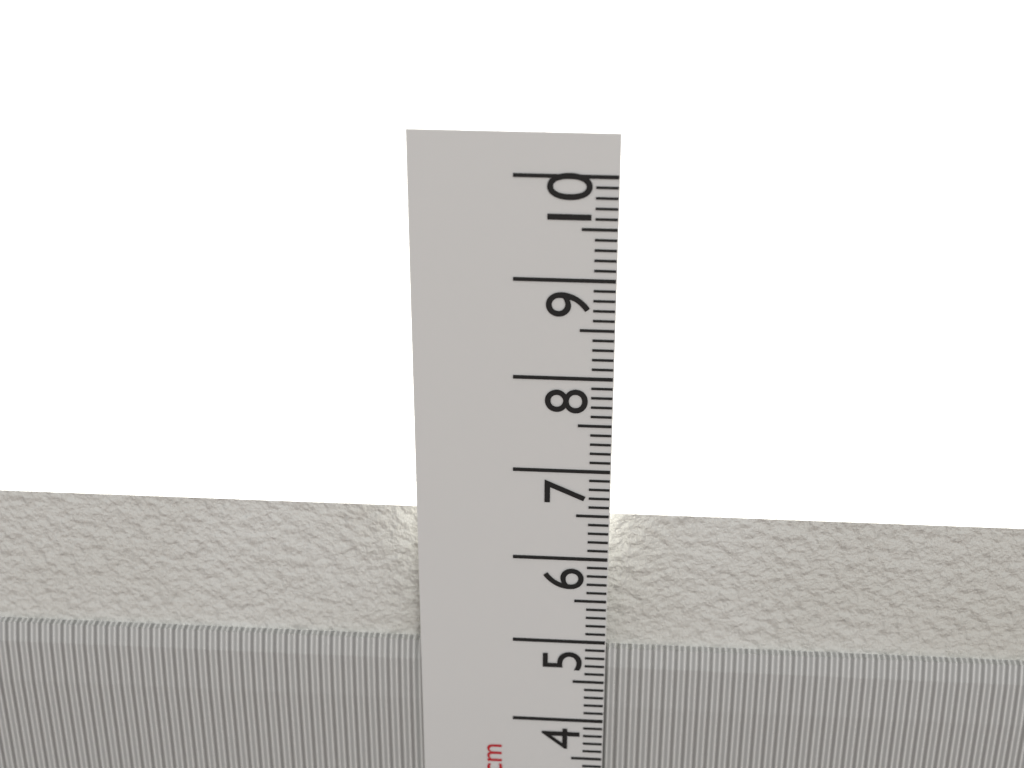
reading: 6.4 cm
